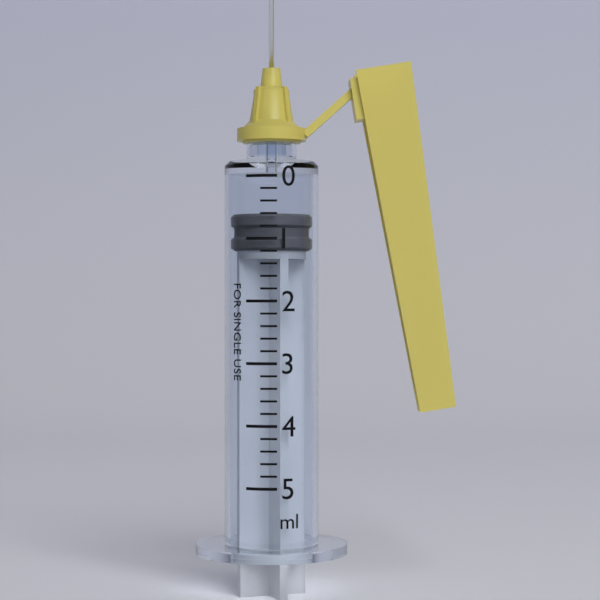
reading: 0.6 ml
